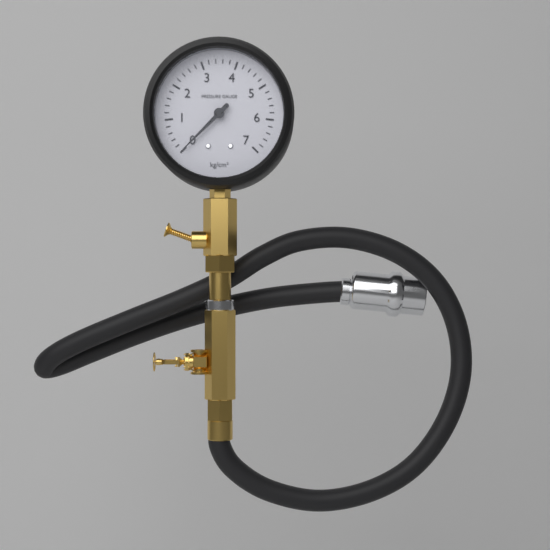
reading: 0.0 kg/cm²
